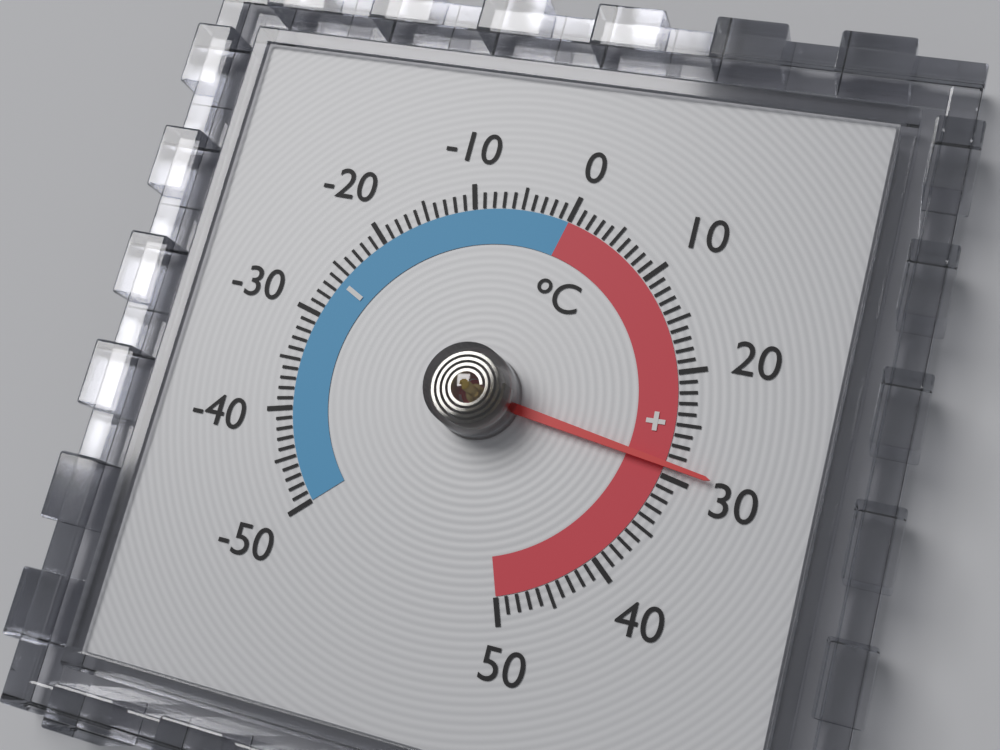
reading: 29 °C
